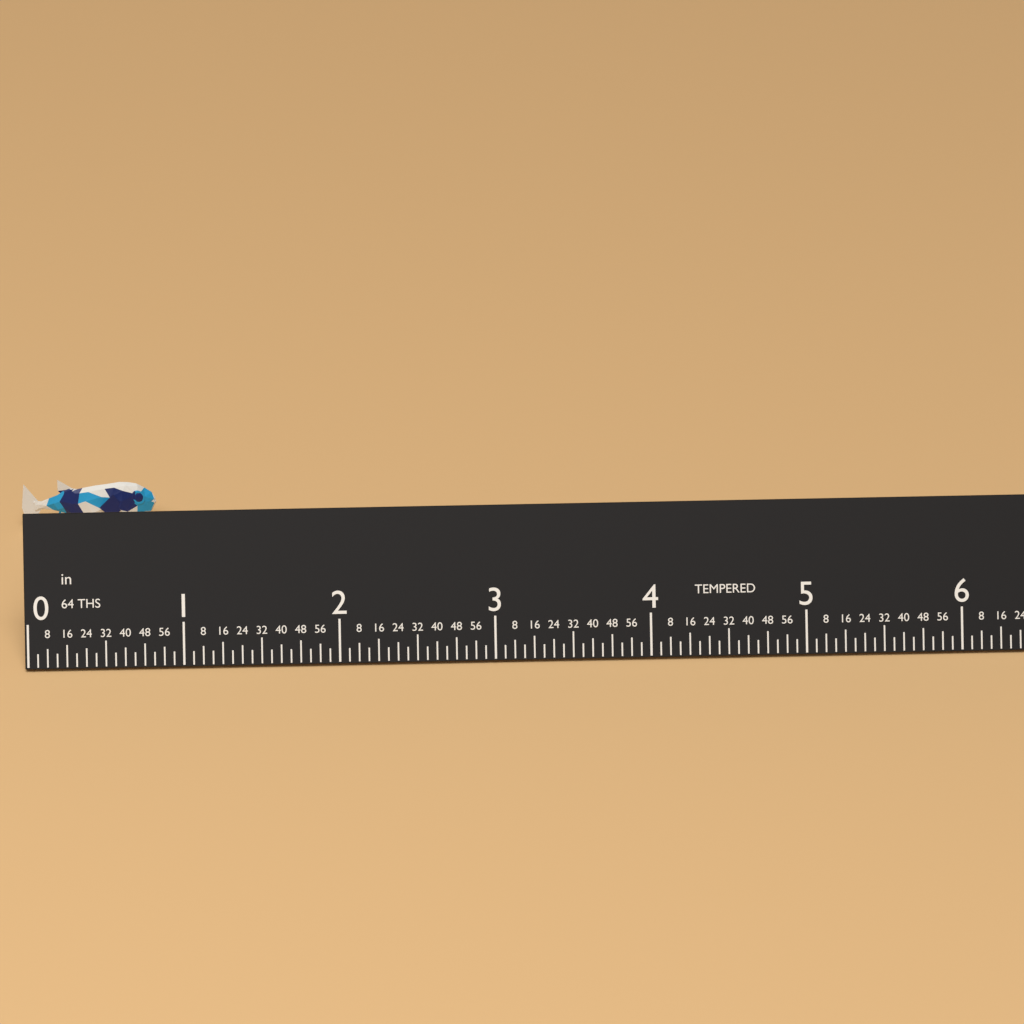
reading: 0.8750 in
